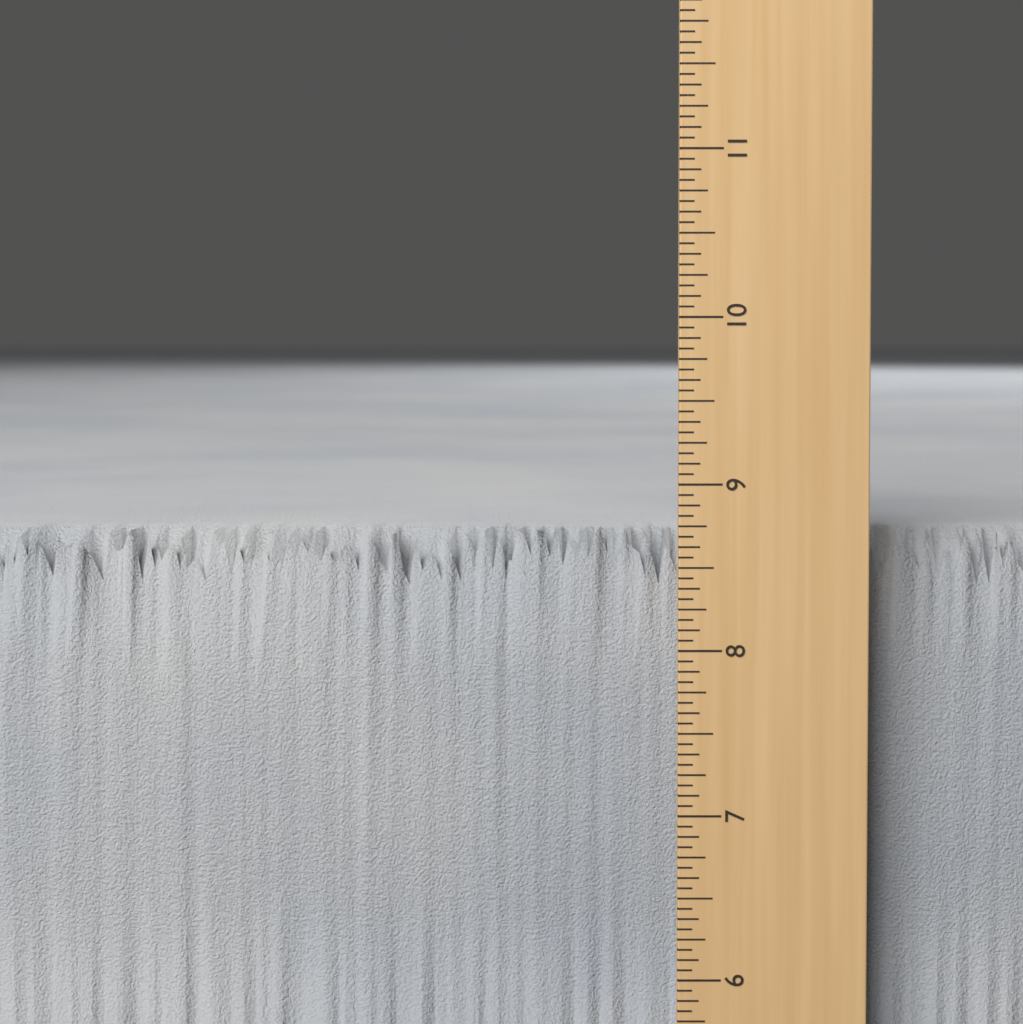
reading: 8.6875 in
